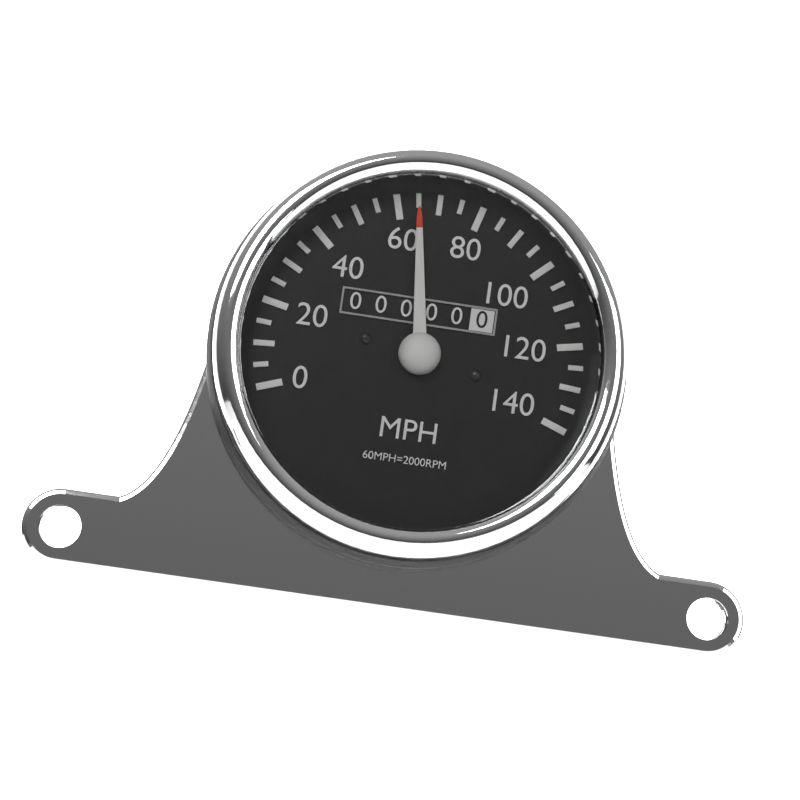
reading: 65 MPH
